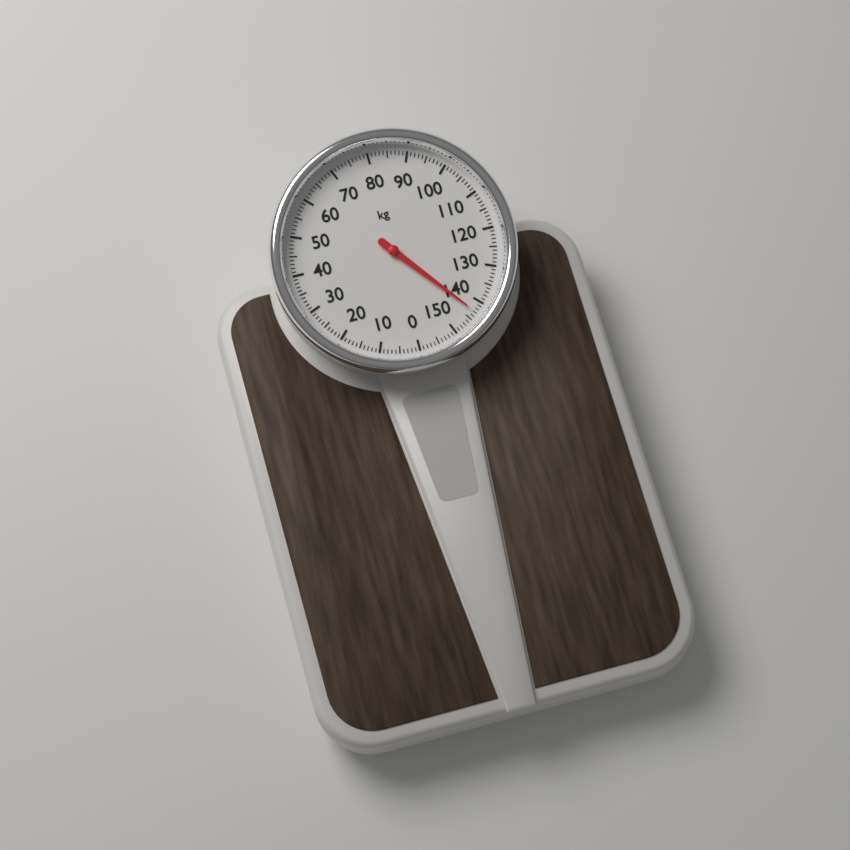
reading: 143 kg
